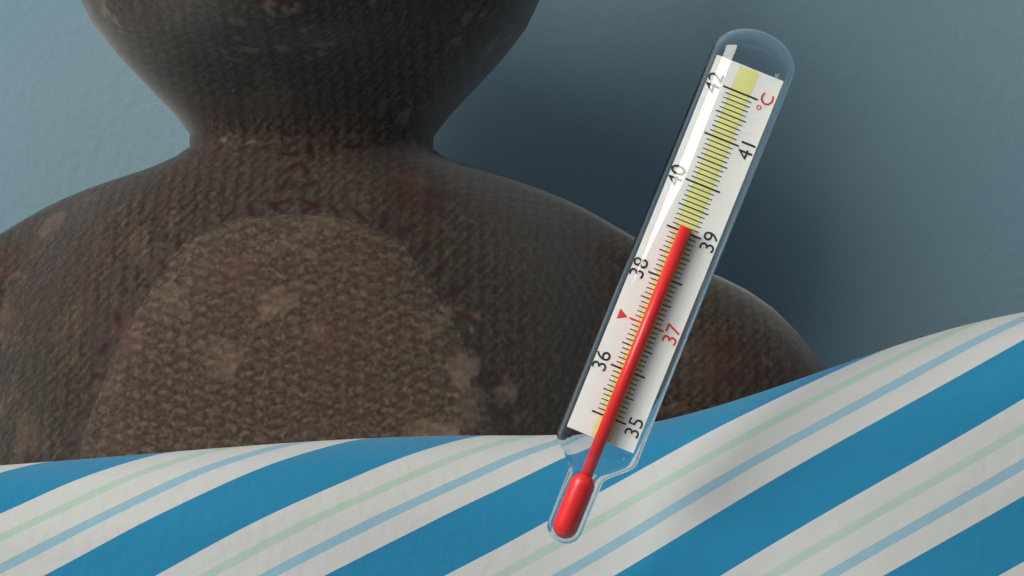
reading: 39.1 °C
